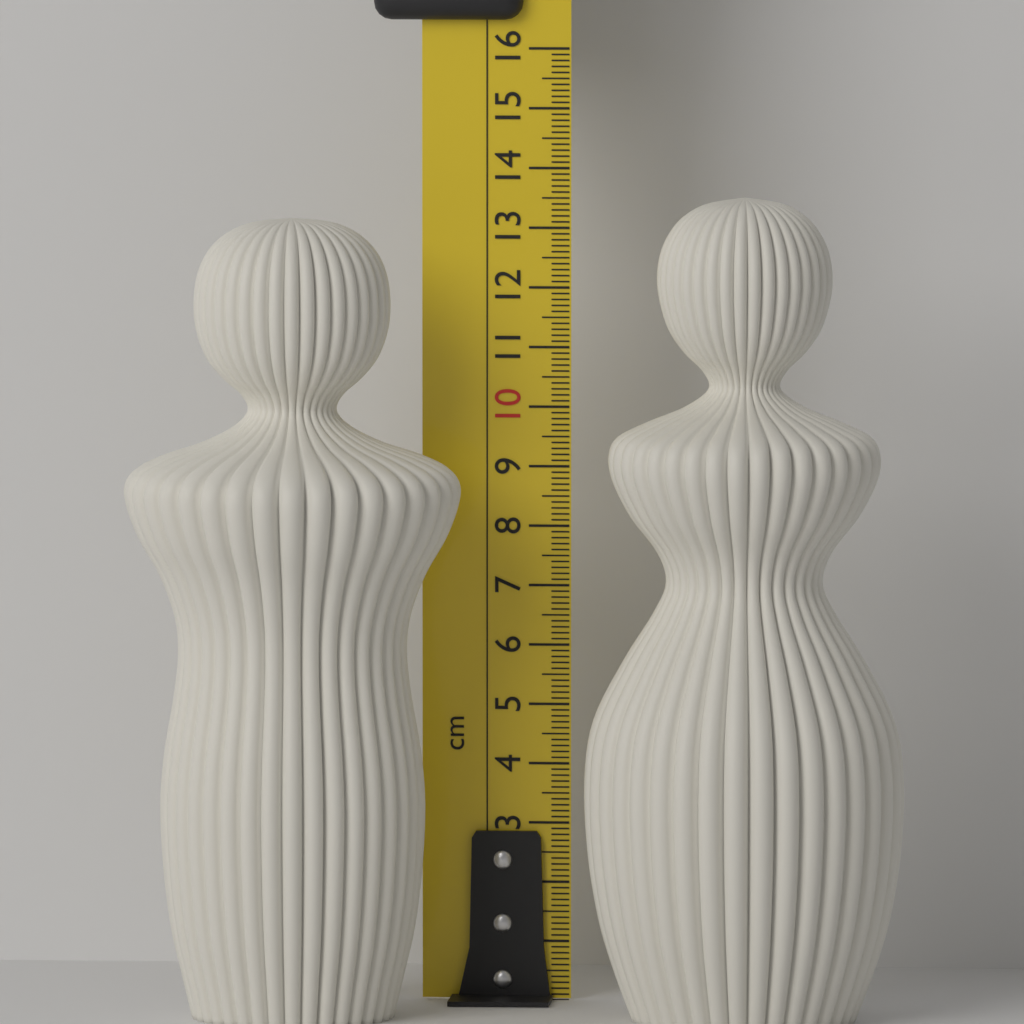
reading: 13.3 cm
